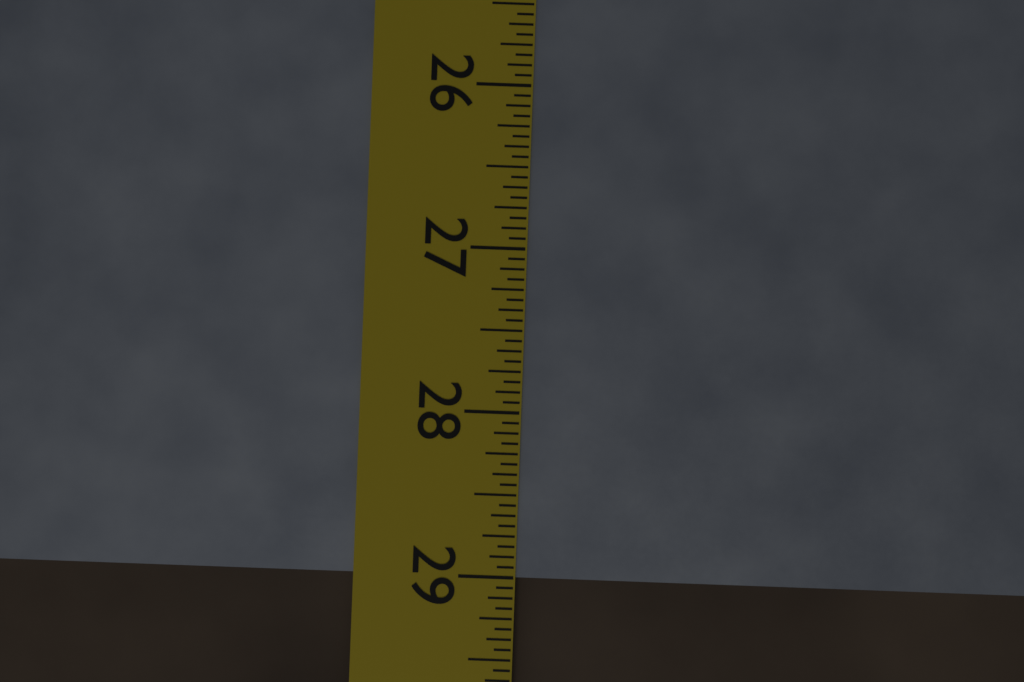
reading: 29.0000 in
